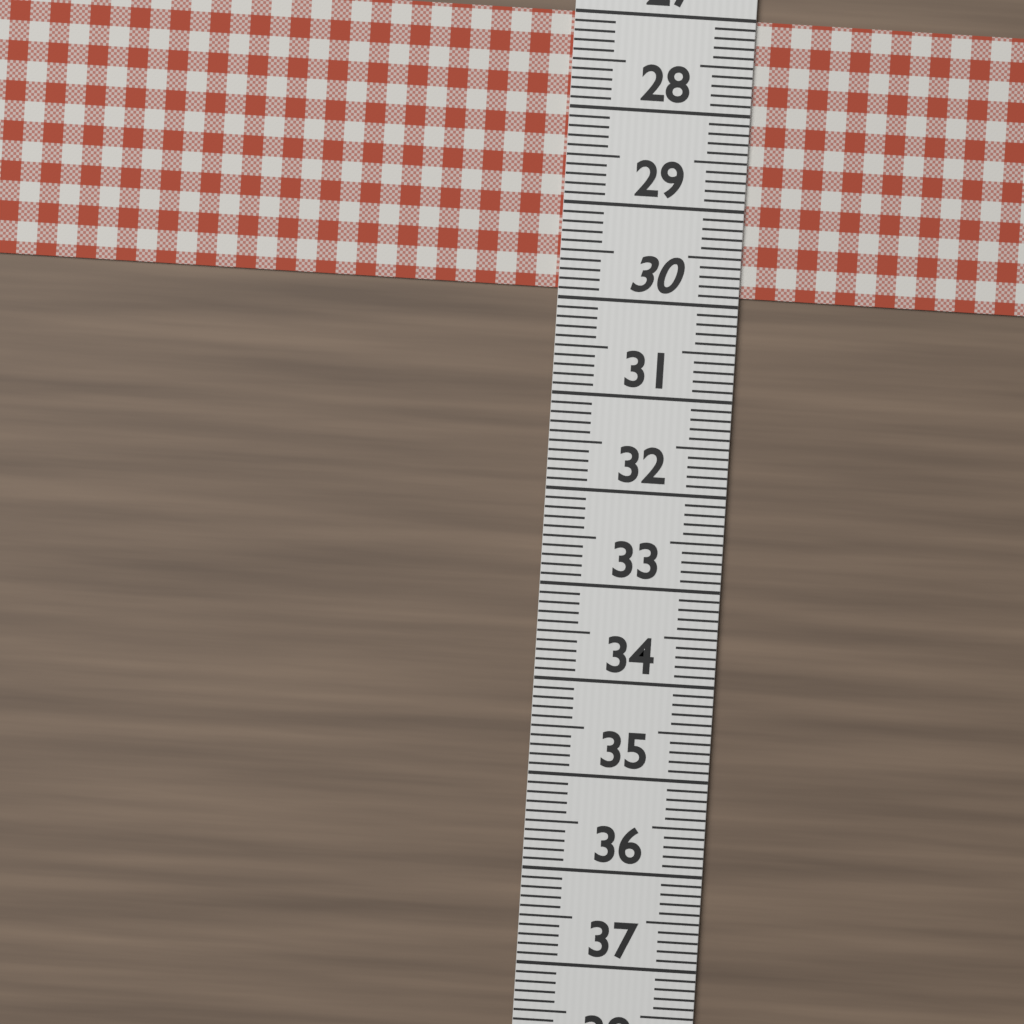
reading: 29.9 (no unit)
